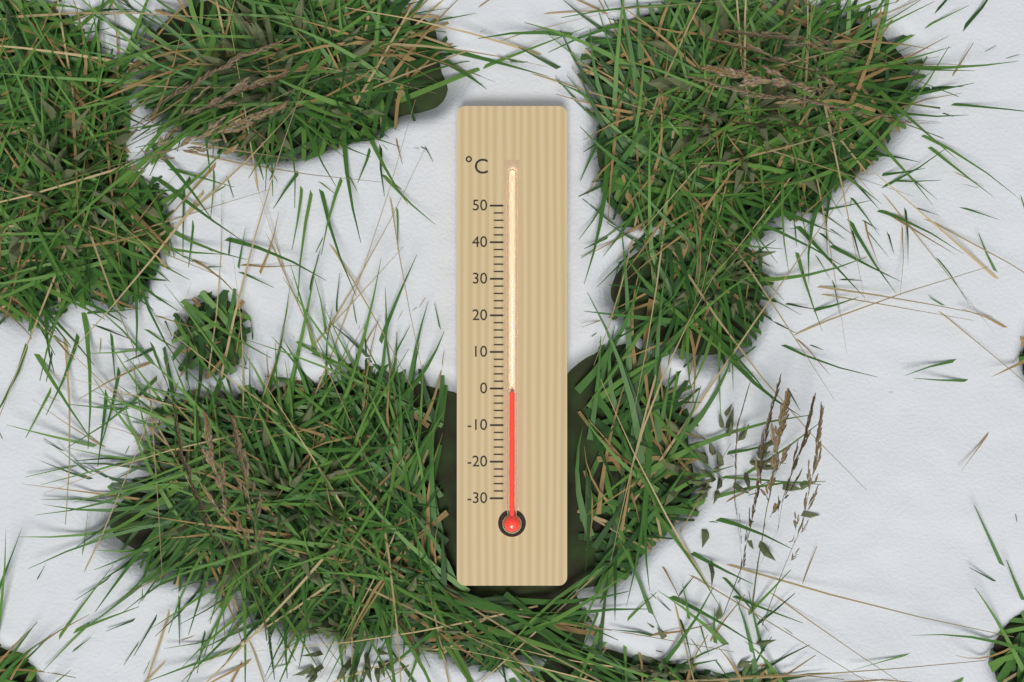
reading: -1 °C
